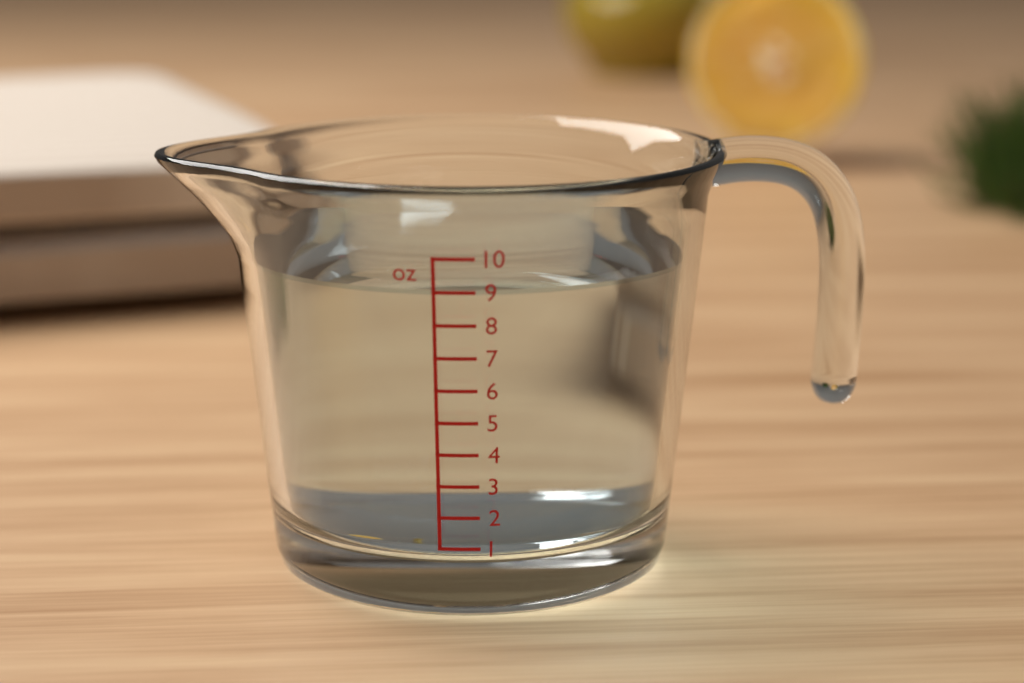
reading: 9 oz
